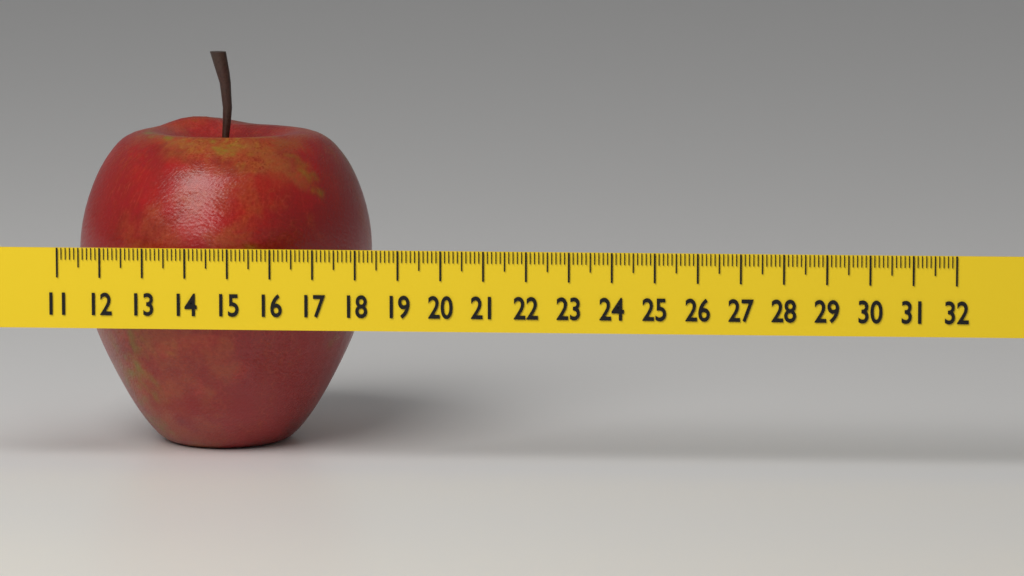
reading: 18.0 (no unit)
